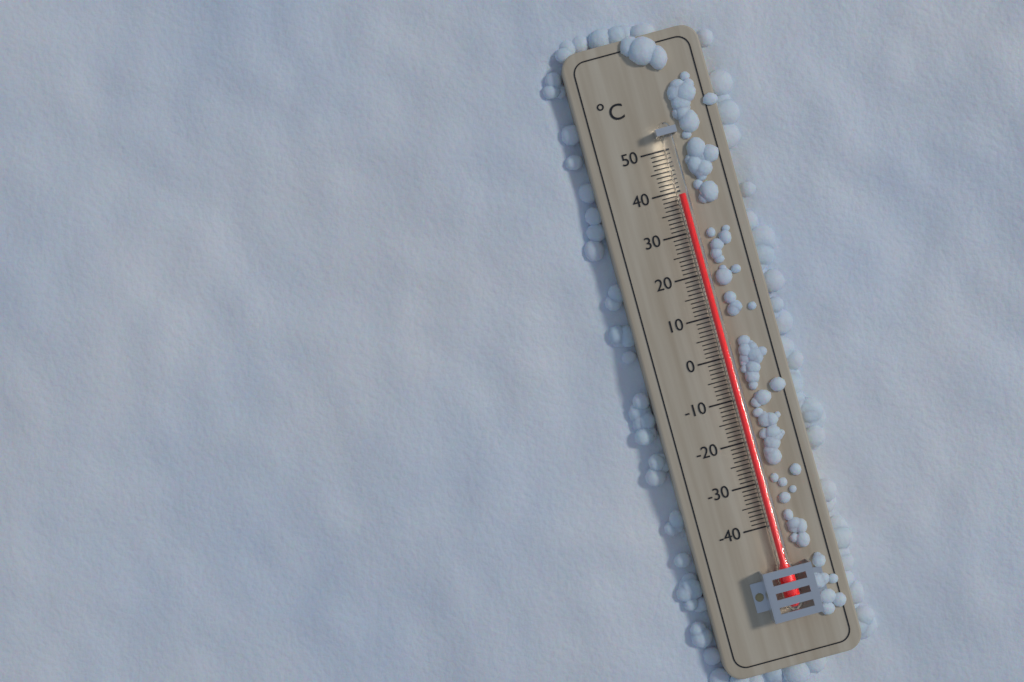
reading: 39 °C
